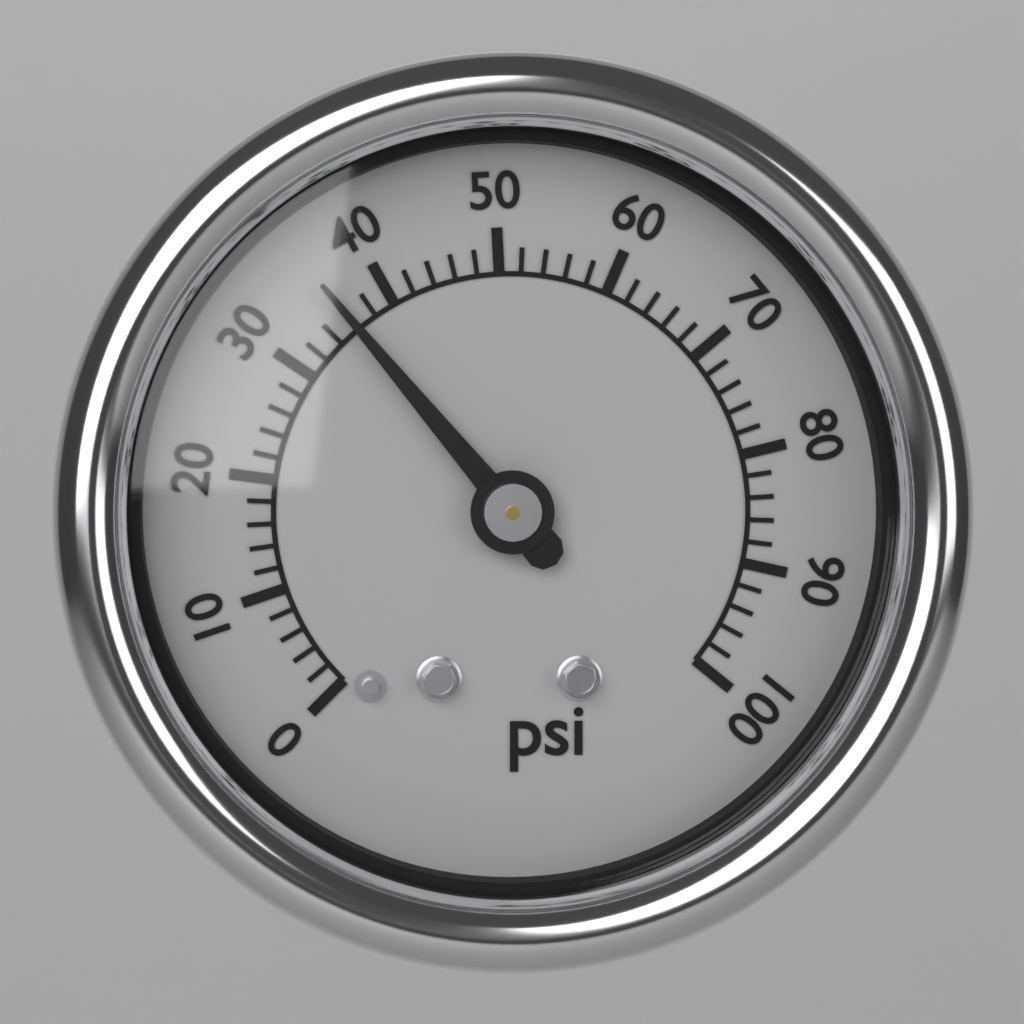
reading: 36 psi
